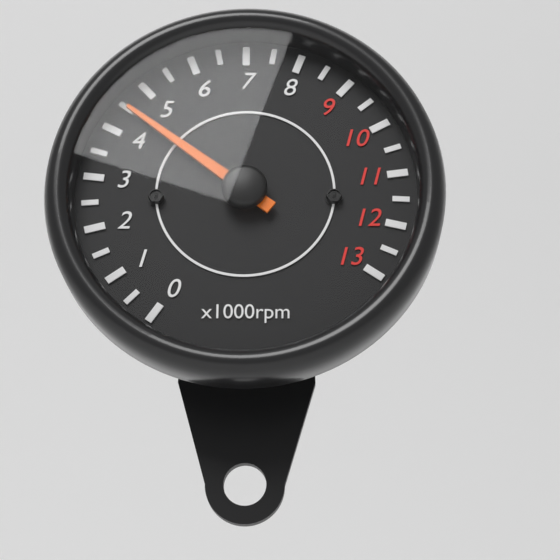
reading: 4500 rpm
